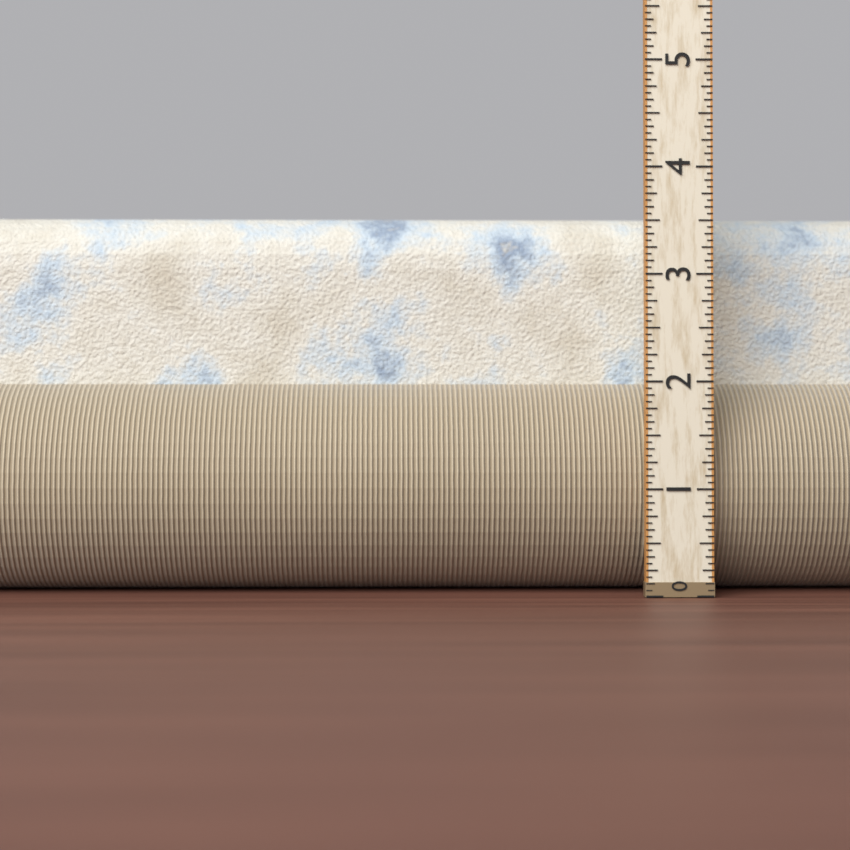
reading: 3.6250 (no unit)
